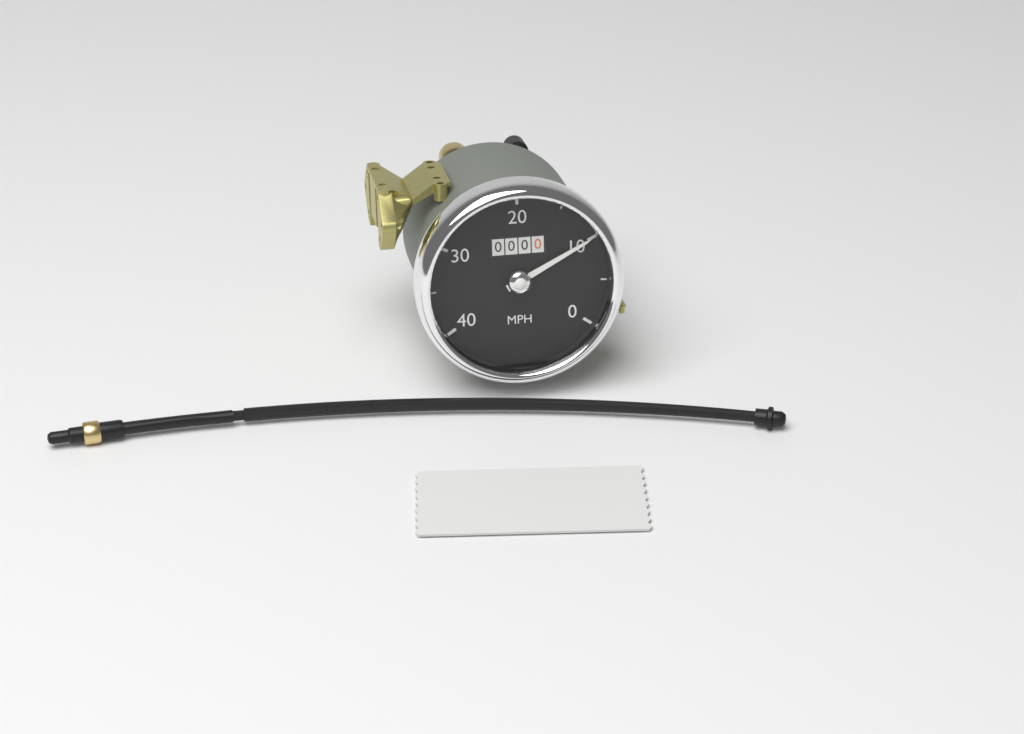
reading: 10 MPH
